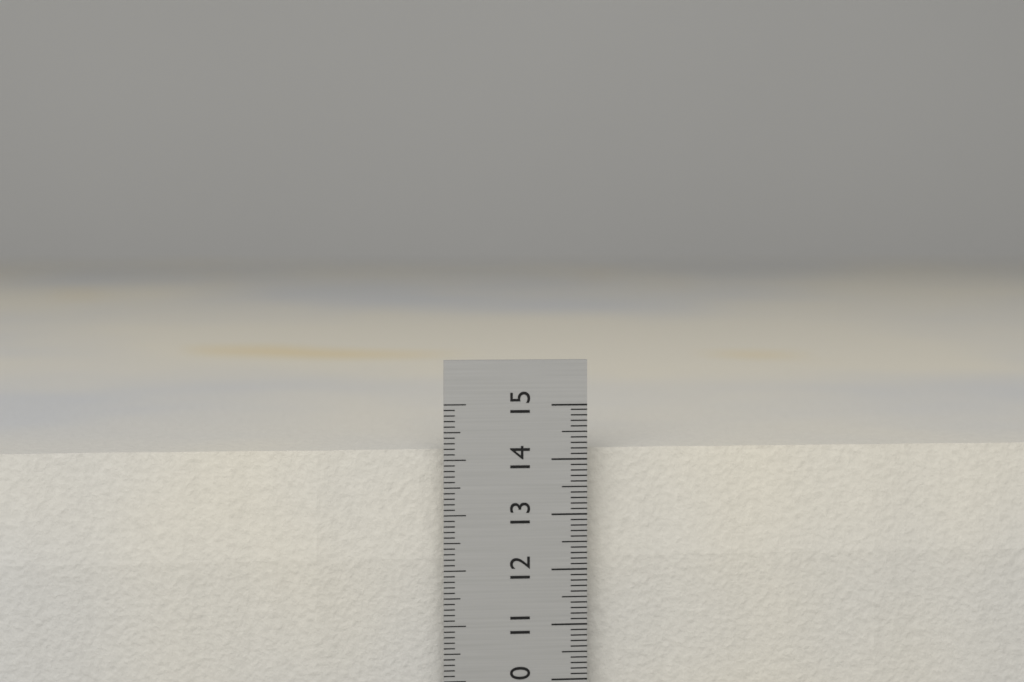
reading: 14.1 cm
